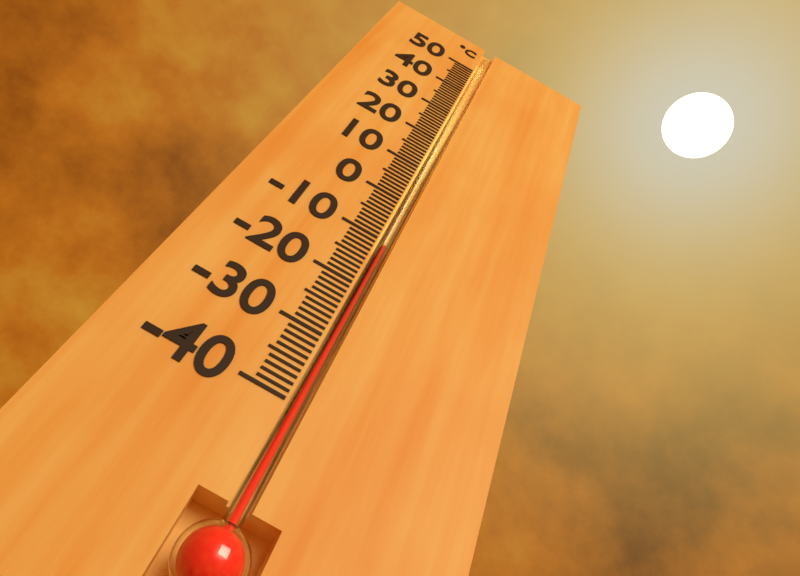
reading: -11 °C
